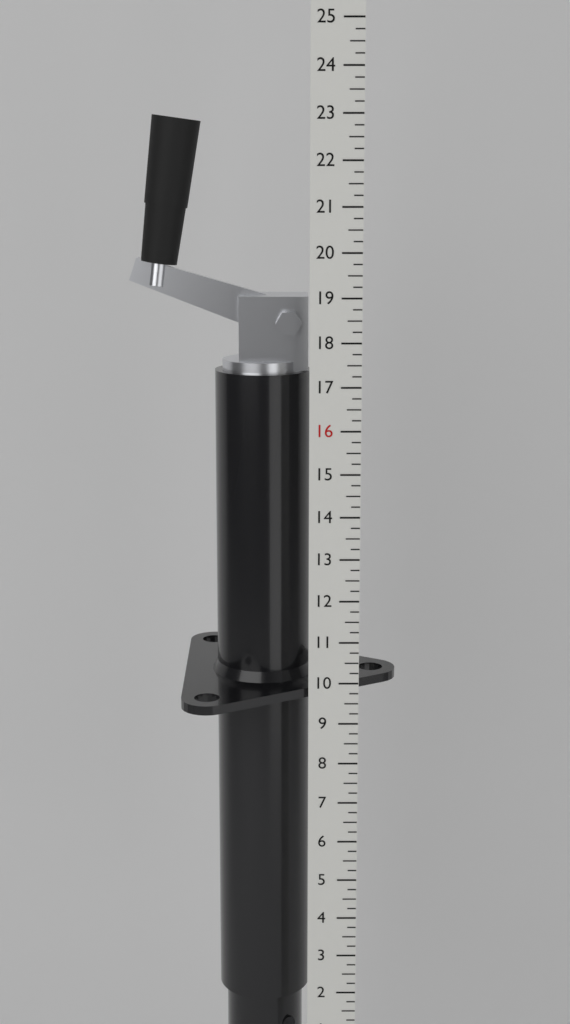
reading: 23.00 in
